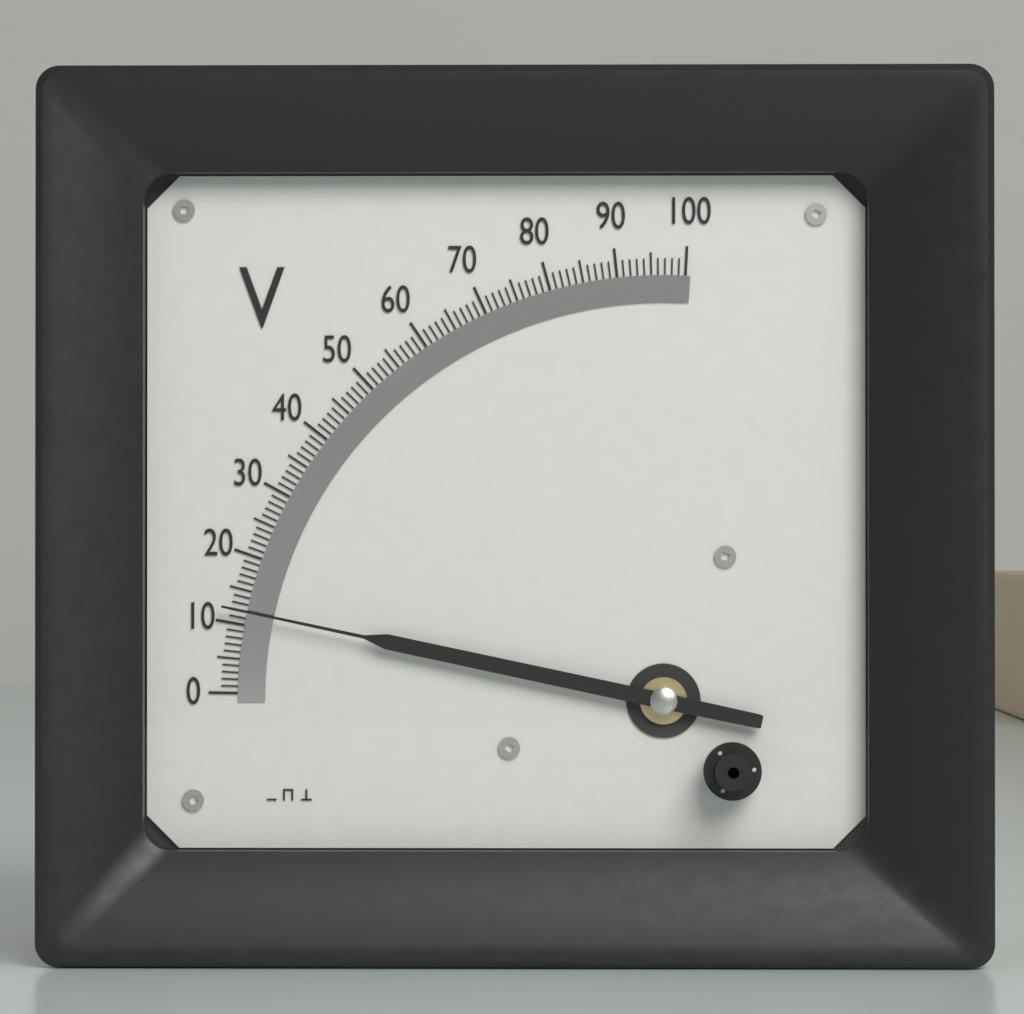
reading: 12 V
